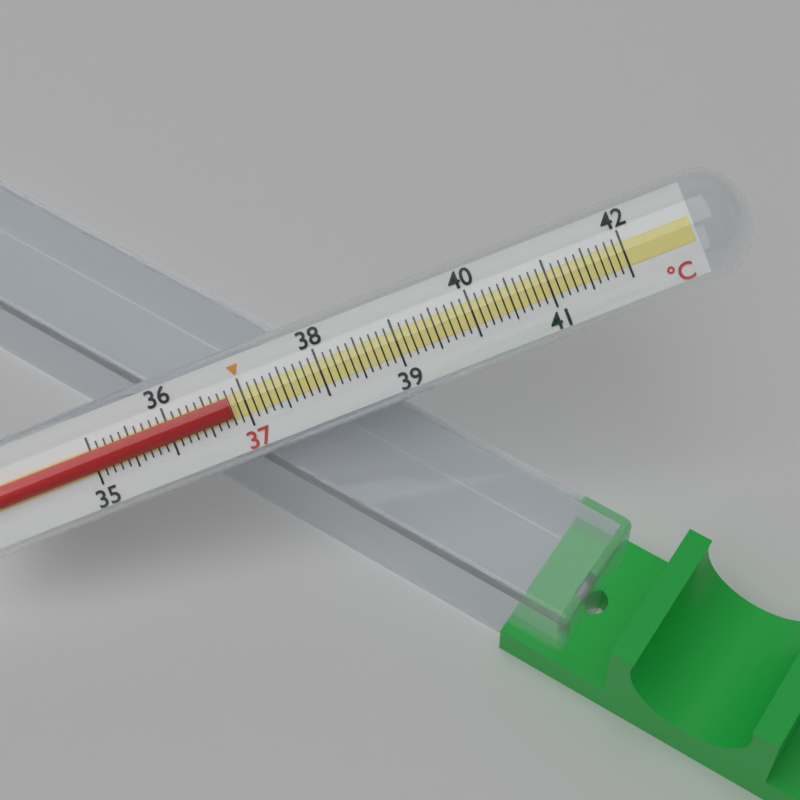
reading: 36.8 °C
